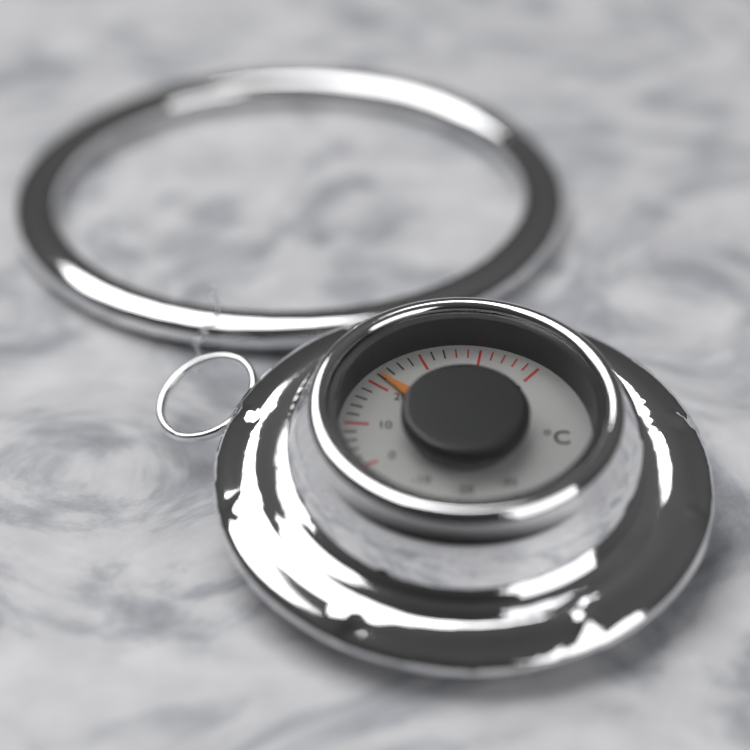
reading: 22 °C
